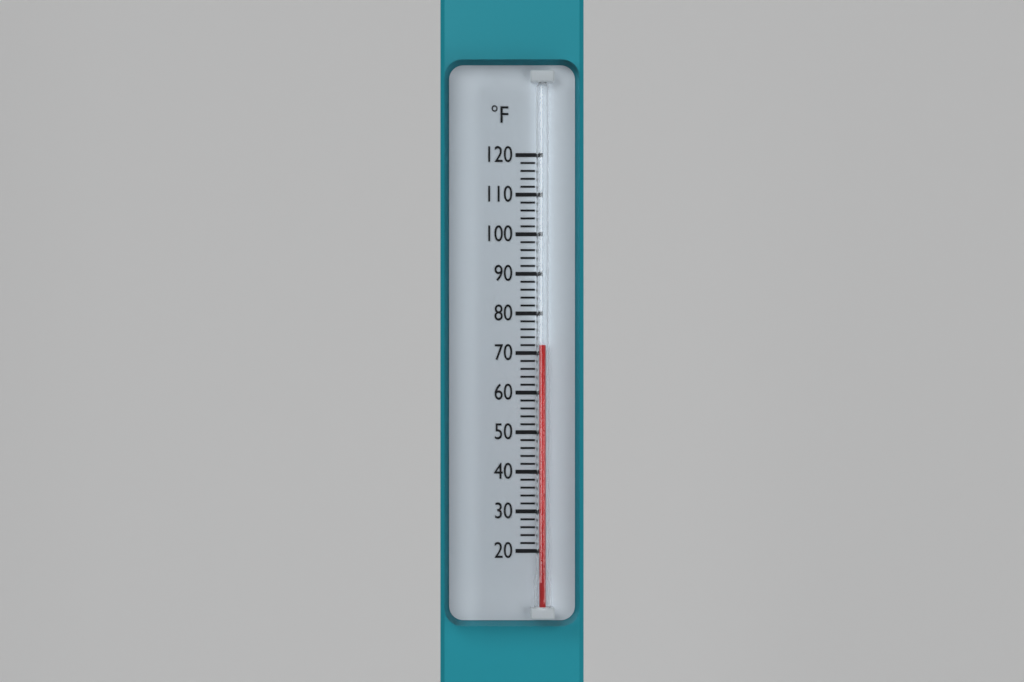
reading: 72 °F
